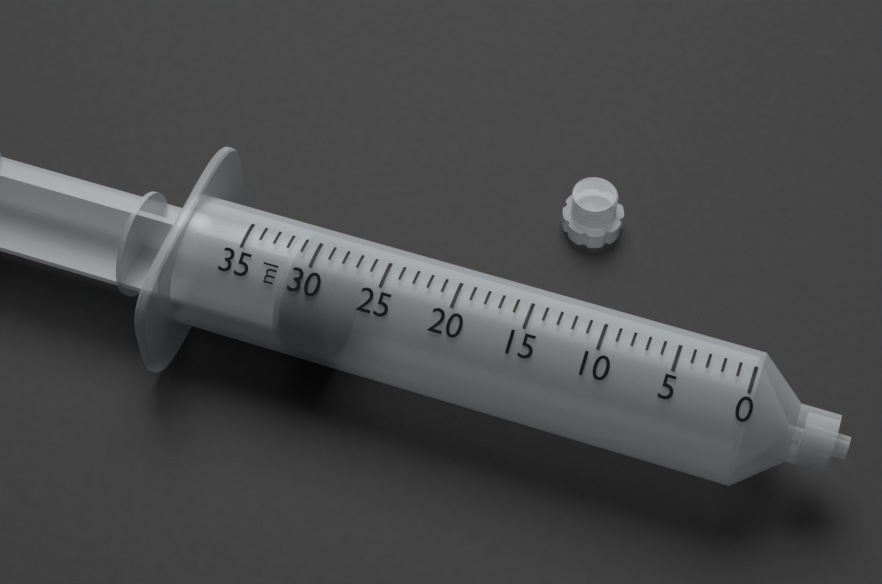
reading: 28 ml
